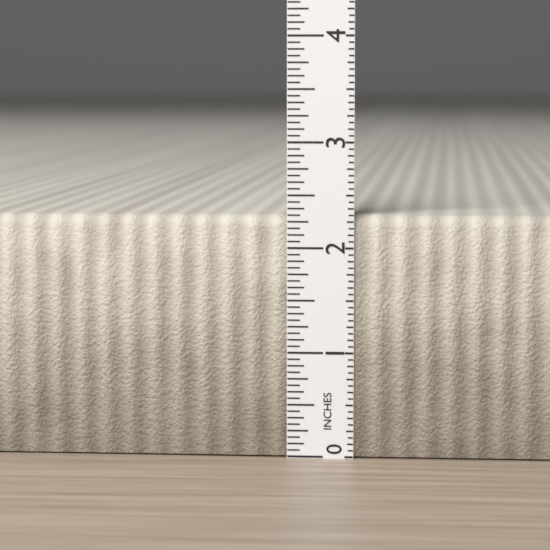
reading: 2.3125 in
